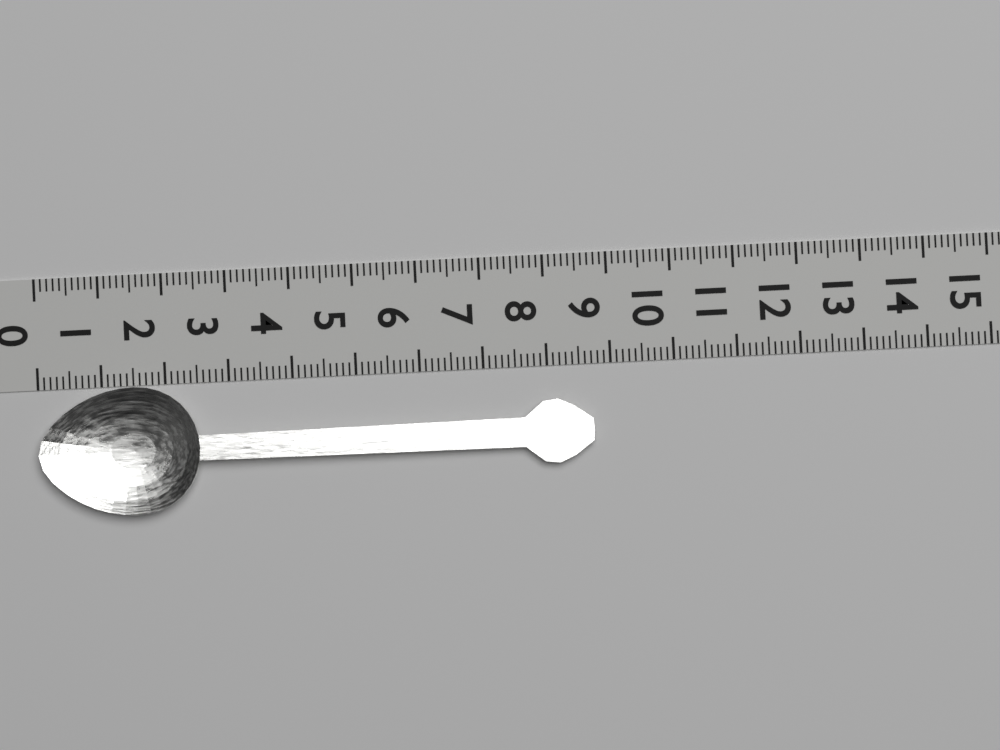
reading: 8.7 (no unit)
